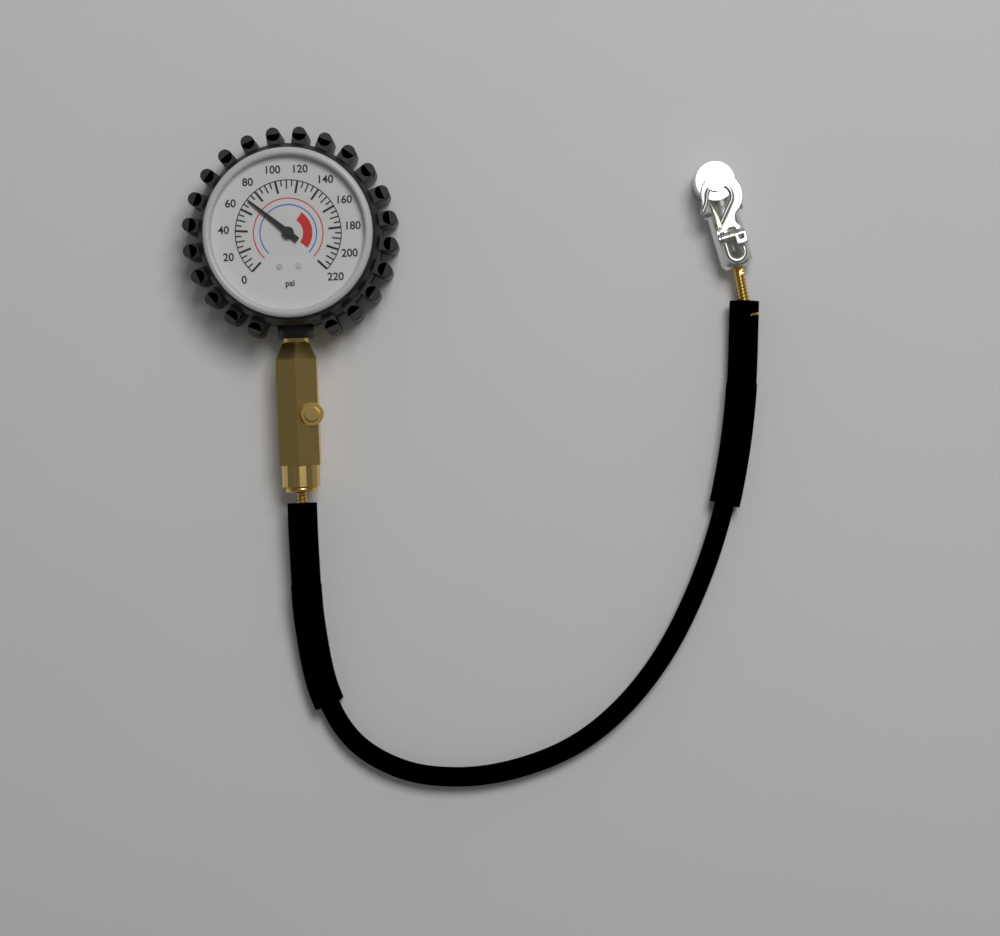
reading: 70 psi
